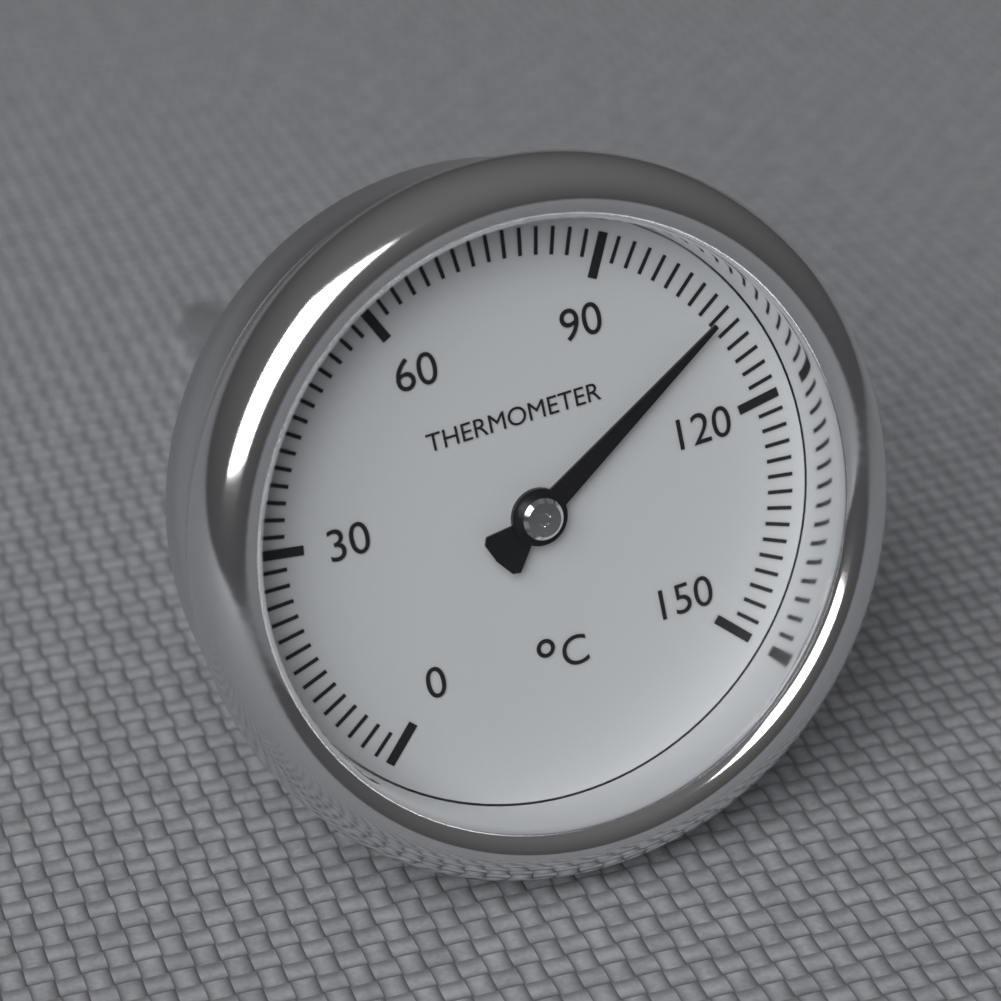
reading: 108 °C
